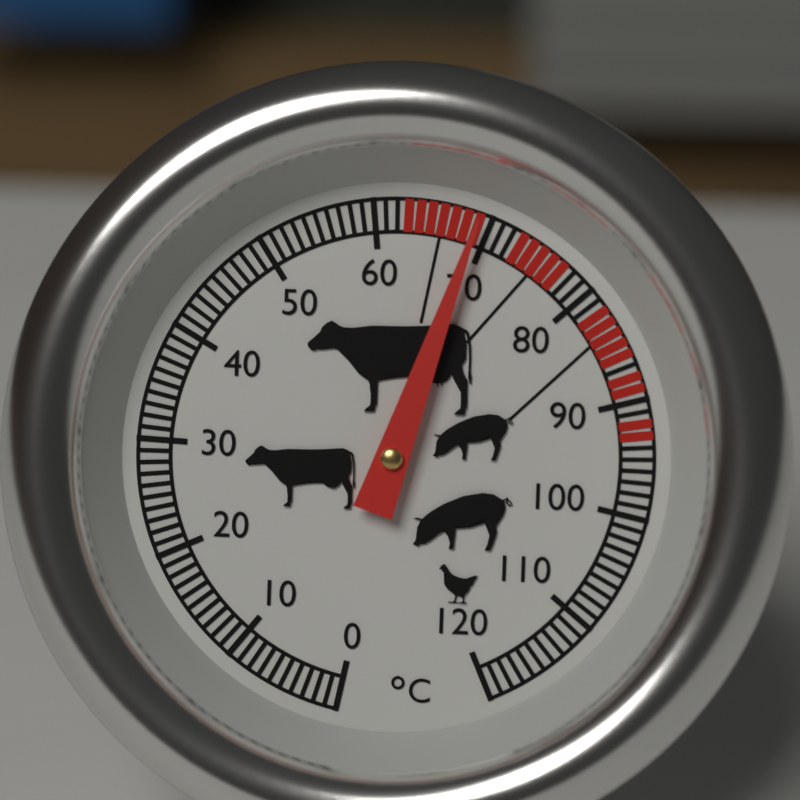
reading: 69 °C
